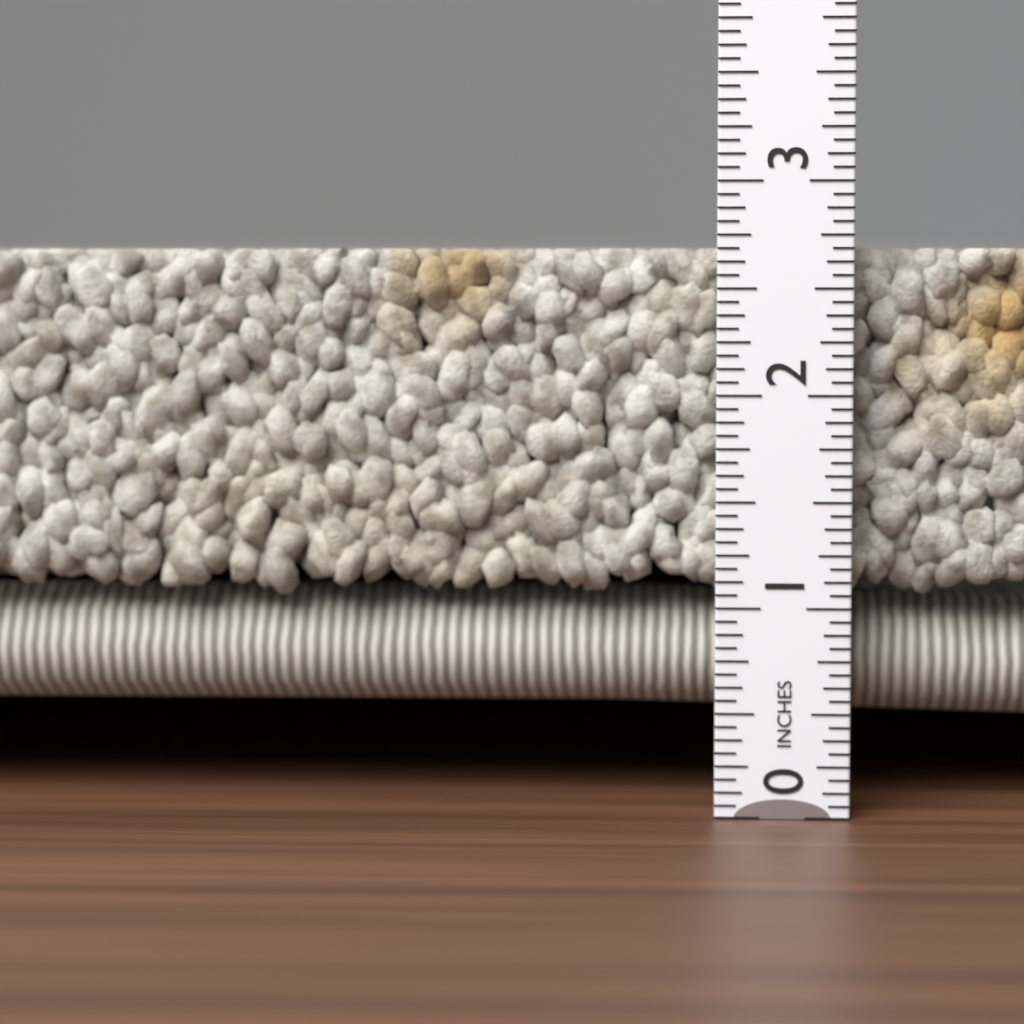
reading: 2.6875 in
